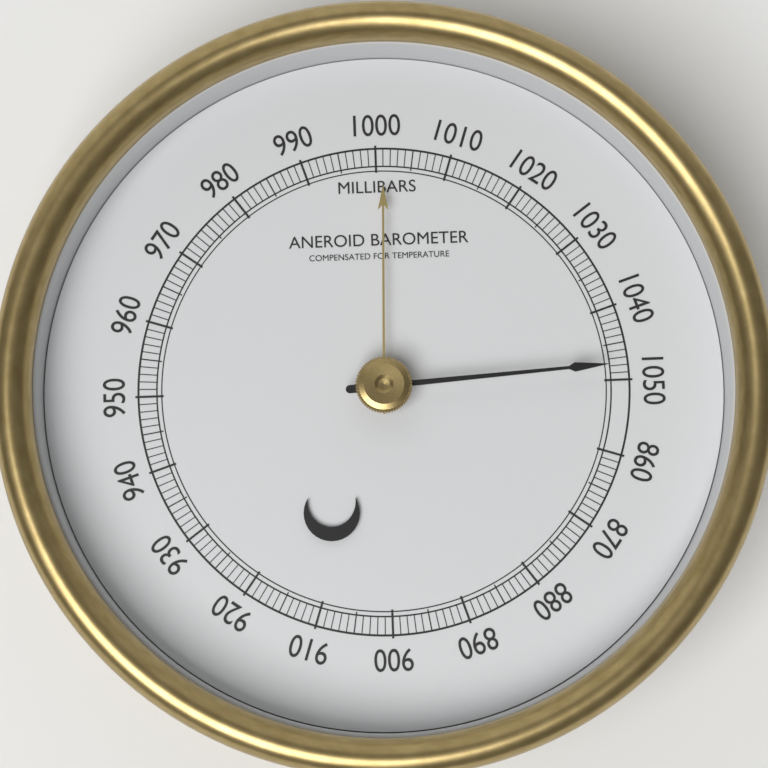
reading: 1048 mbar
